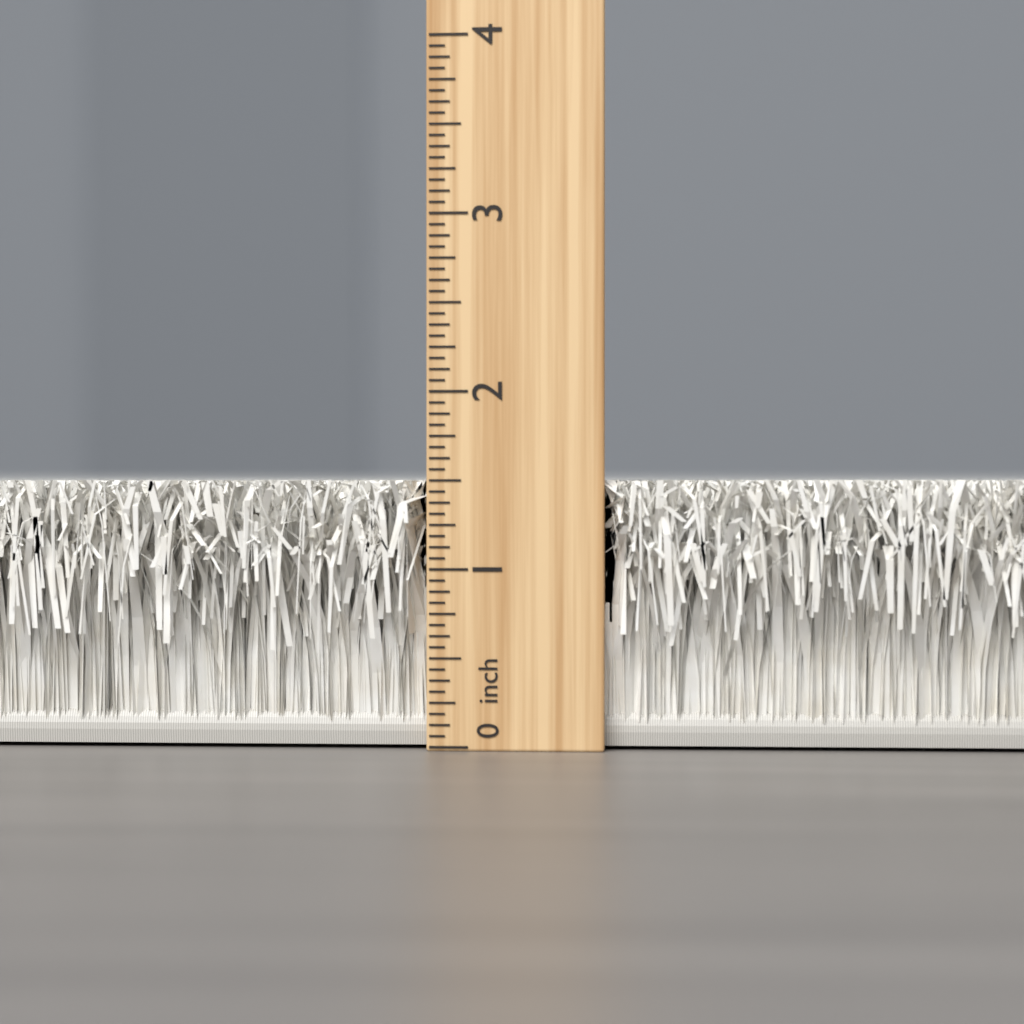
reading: 1.5000 inch
